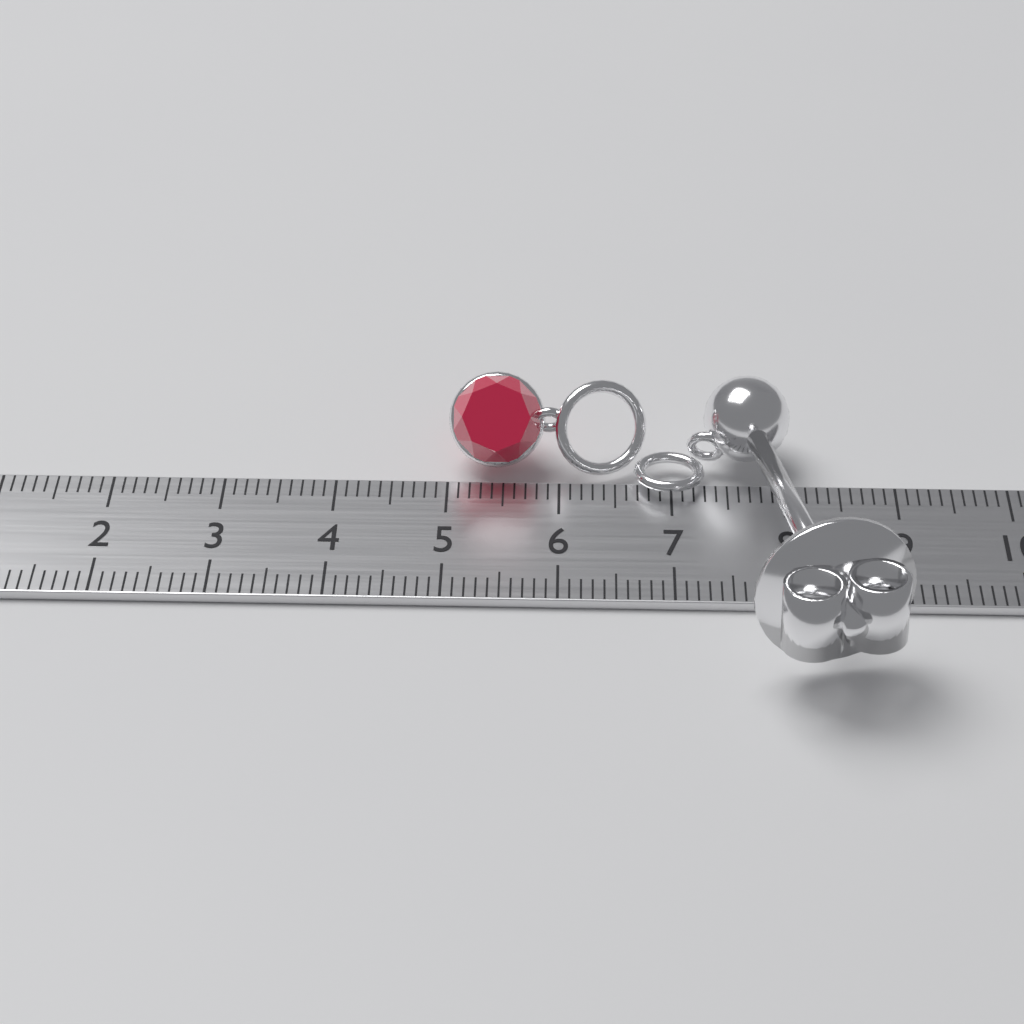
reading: 8.9 cm
